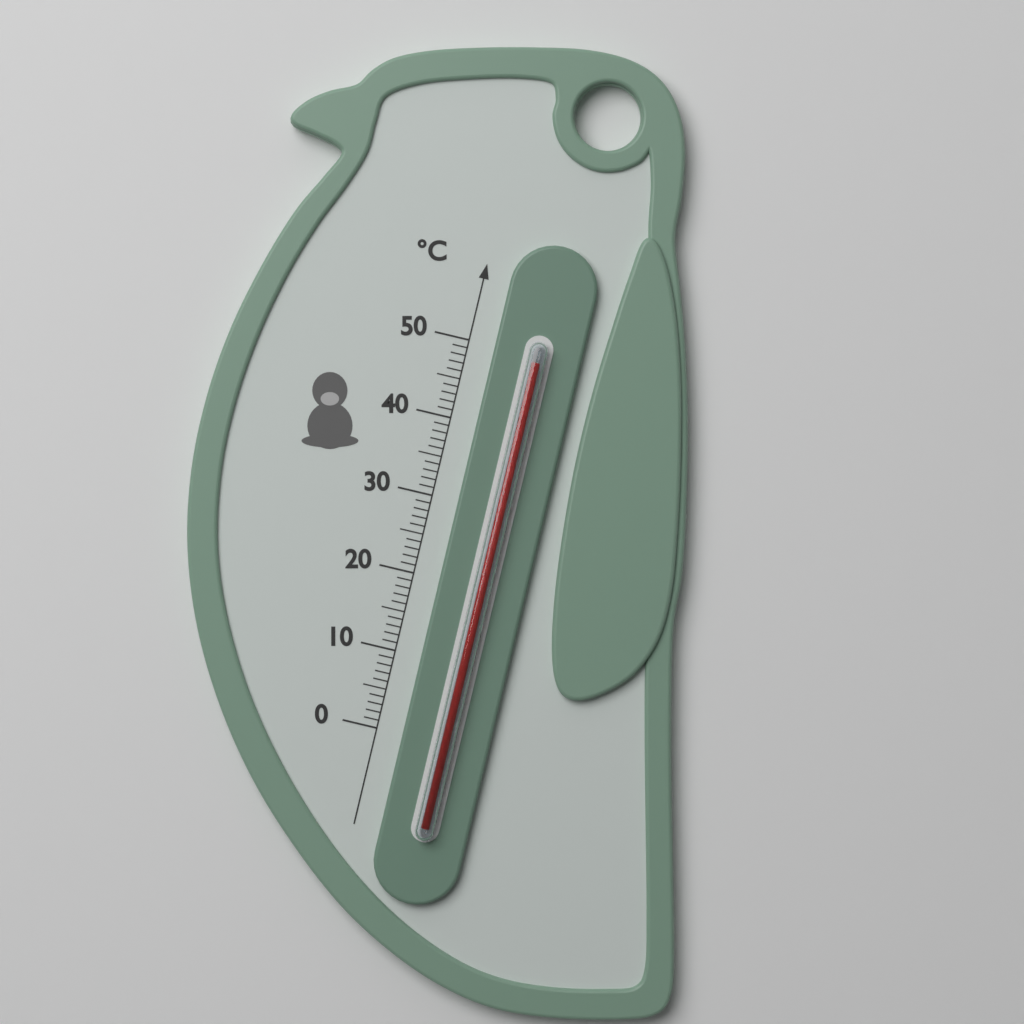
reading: 49 °C
